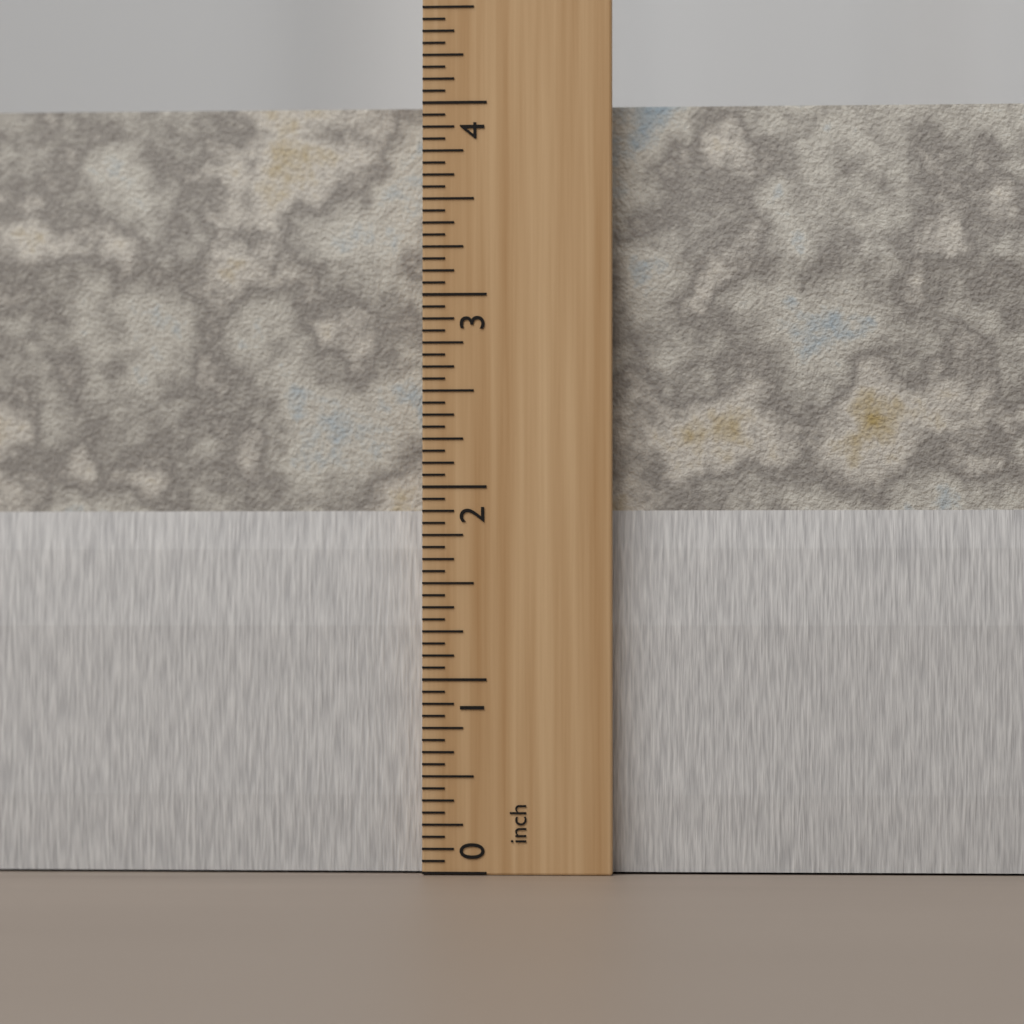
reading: 4.0000 inch
